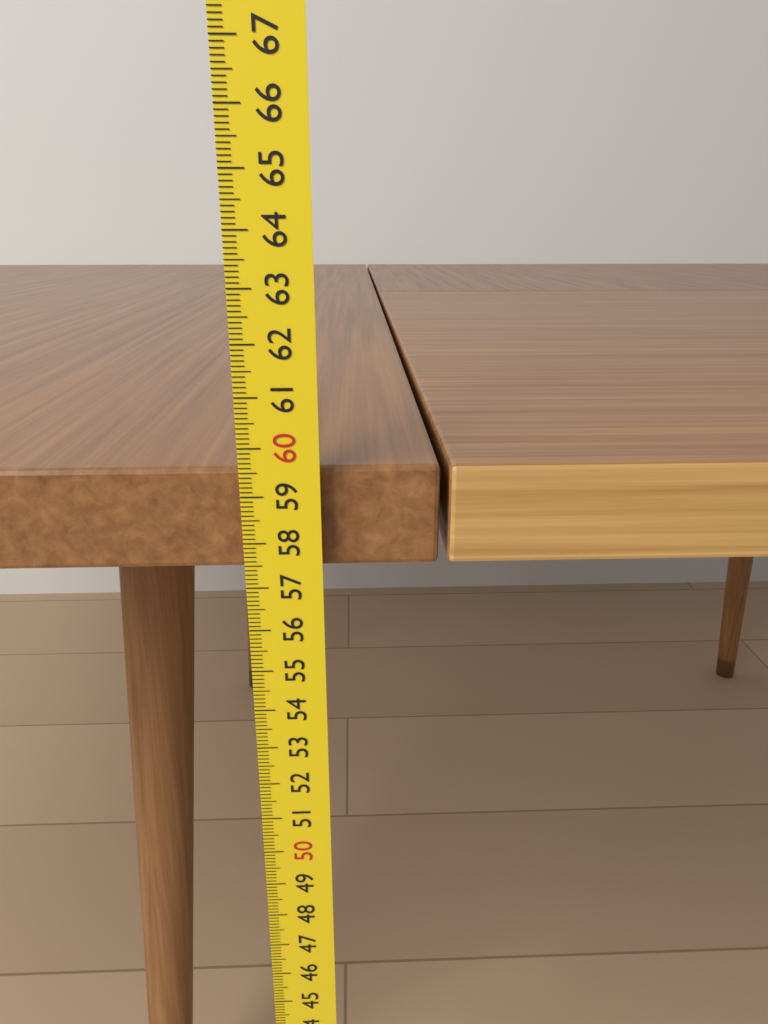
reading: 59.5 cm
